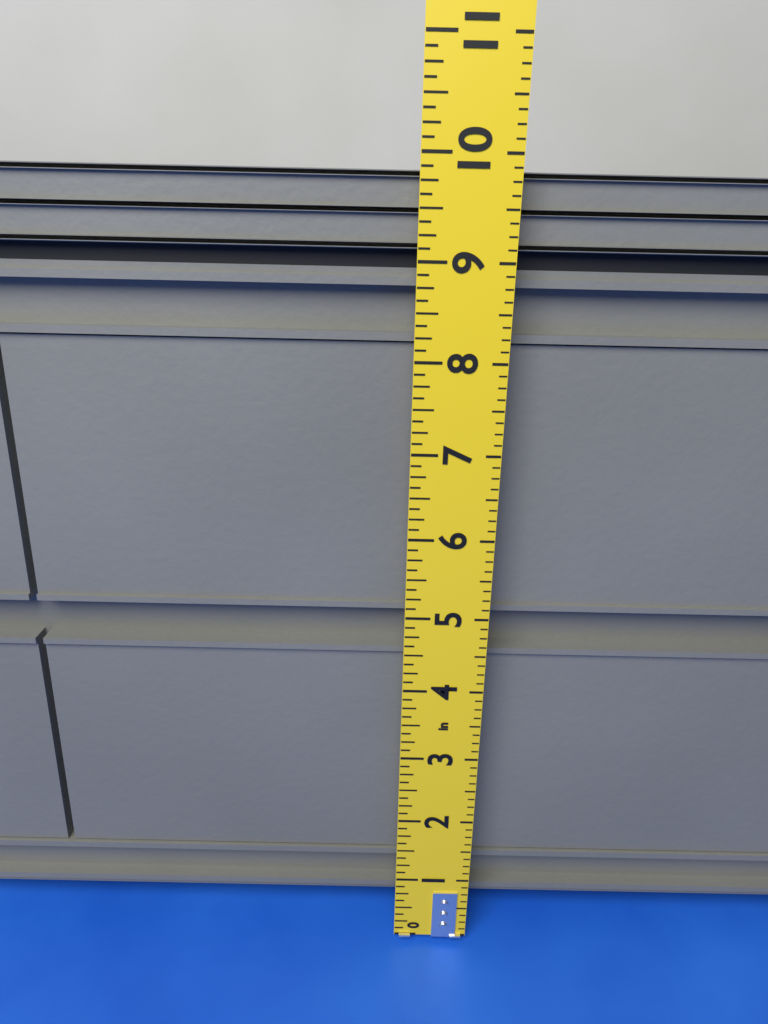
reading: 9.875 in
